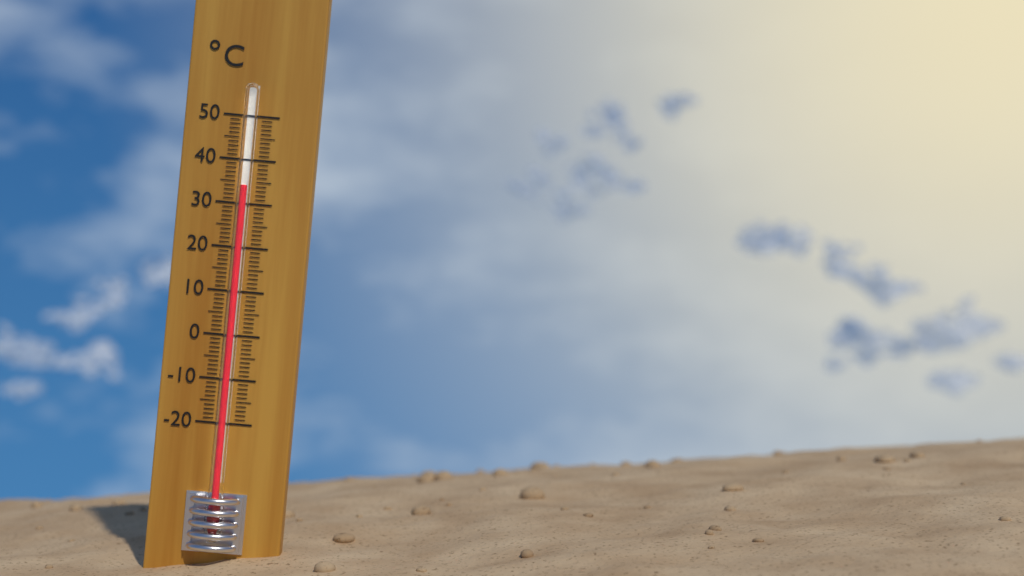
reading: 34 °C
